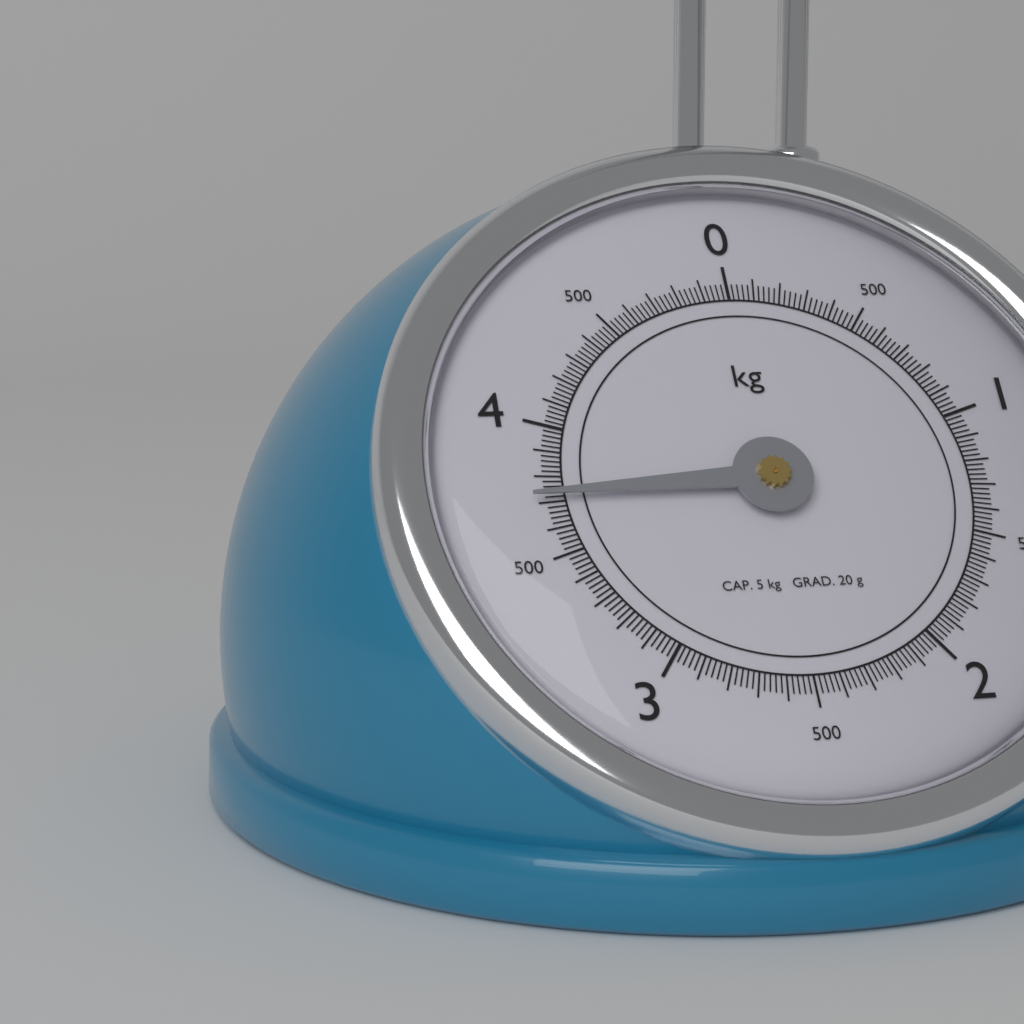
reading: 3.72 kg
